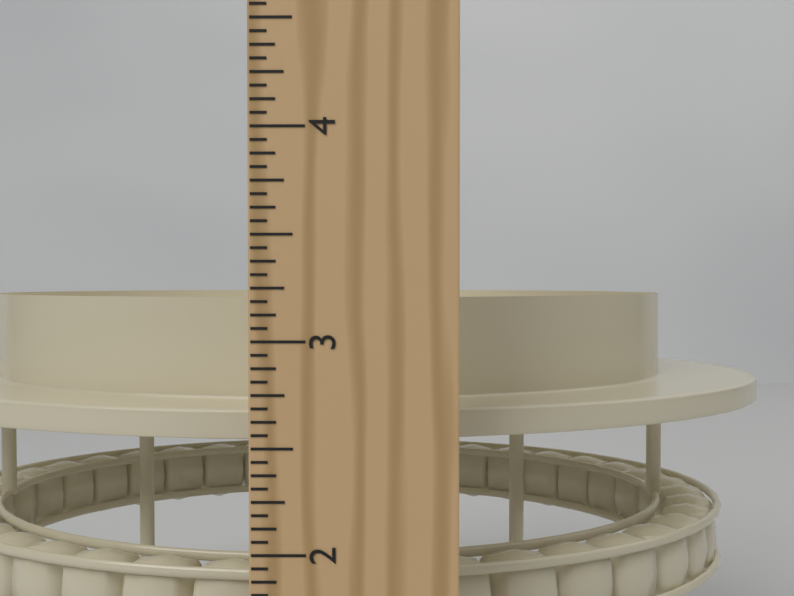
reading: 3.1875 in
